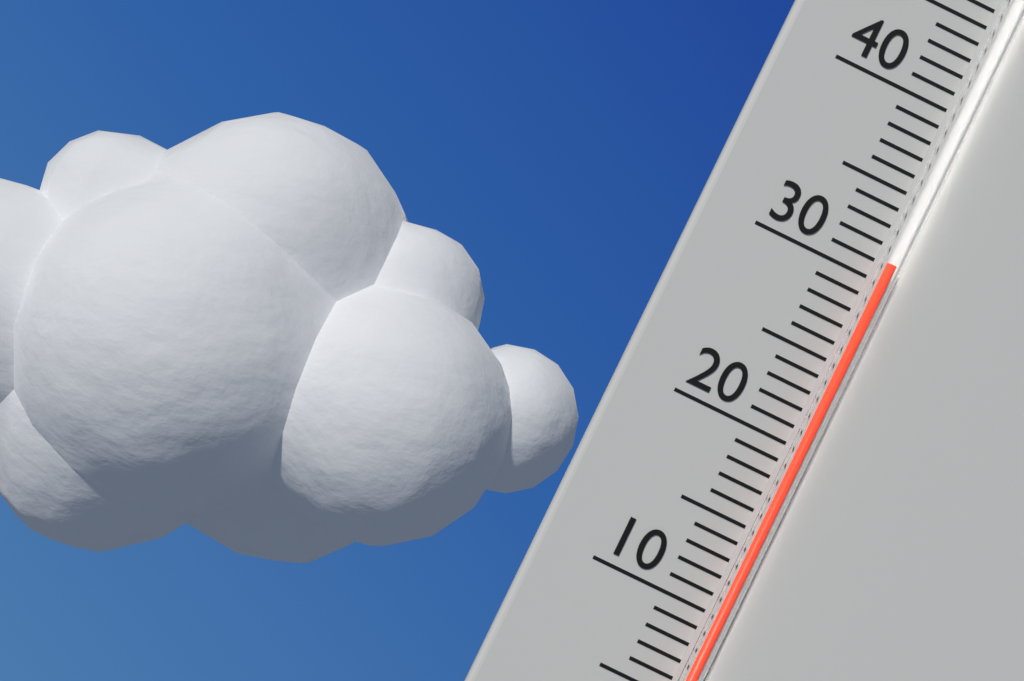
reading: 31 °C
